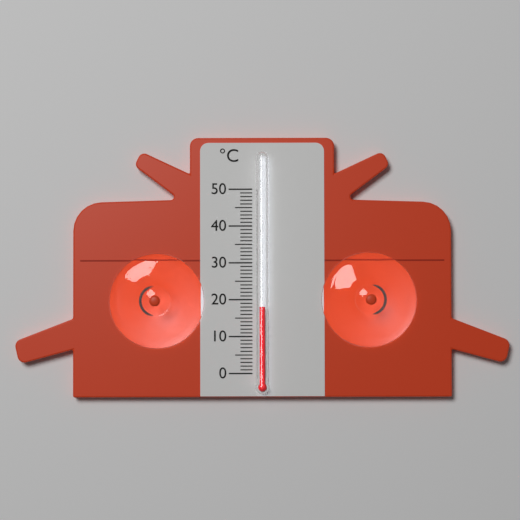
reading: 18 °C
